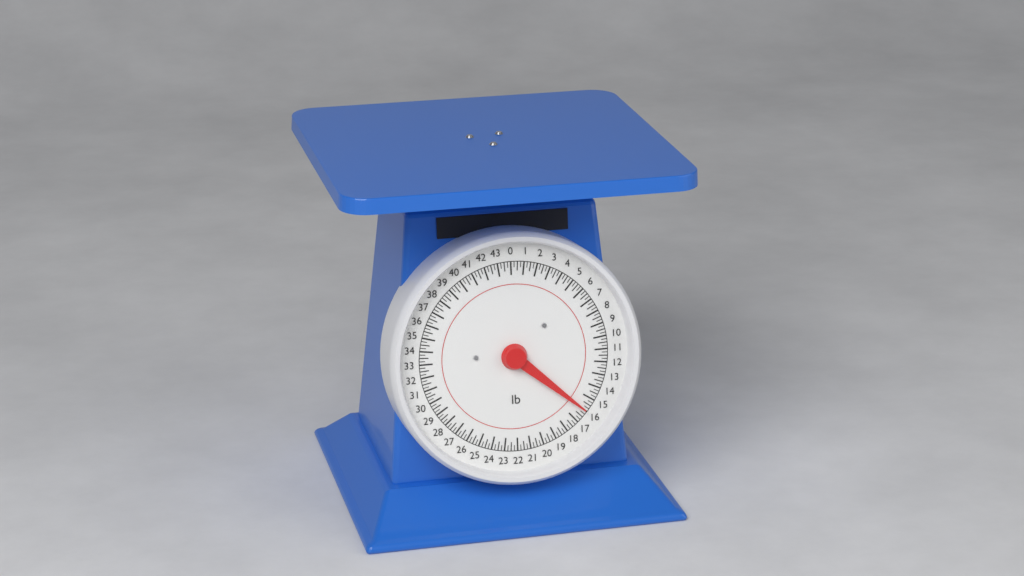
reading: 16.00 lb
